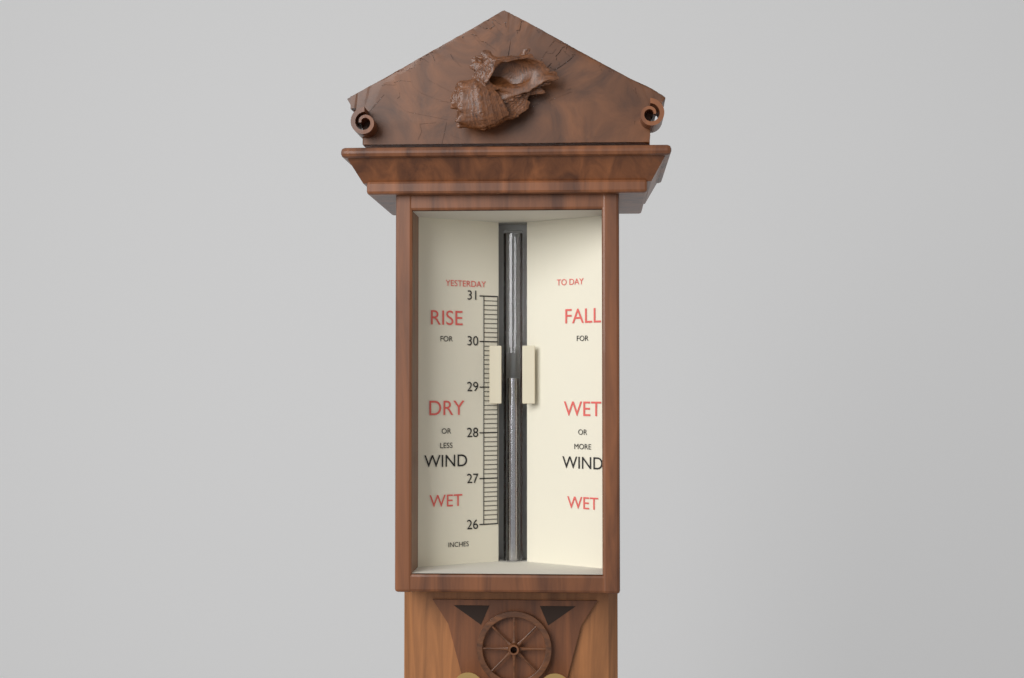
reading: 29.2 in
